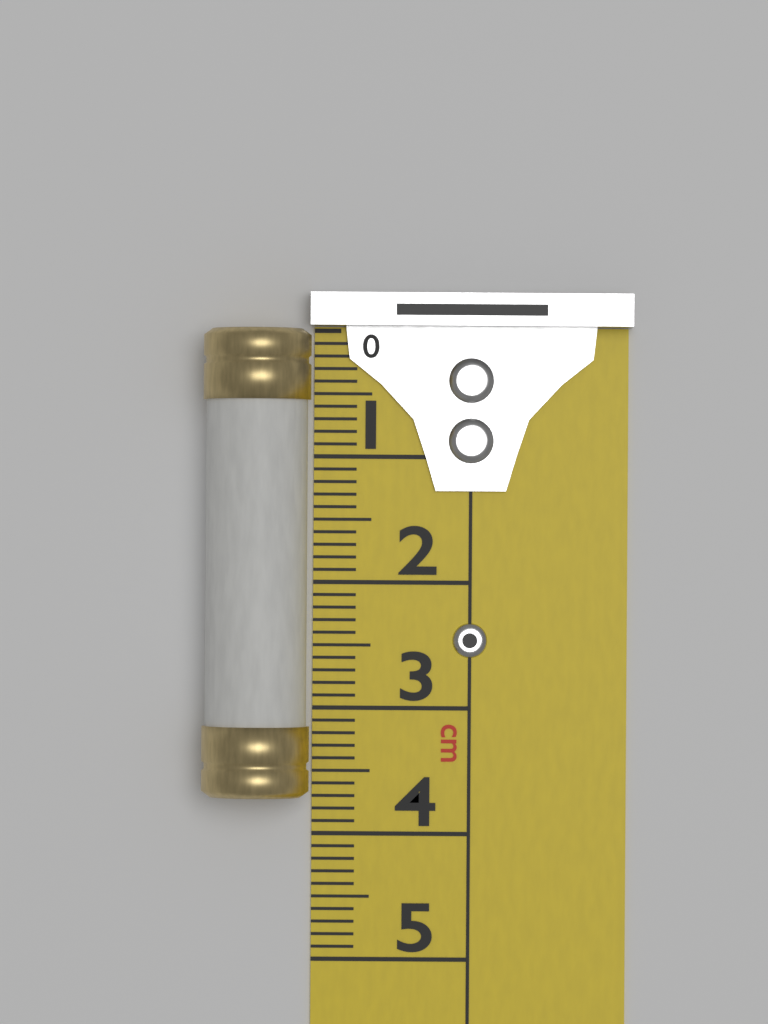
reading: 3.7 cm
